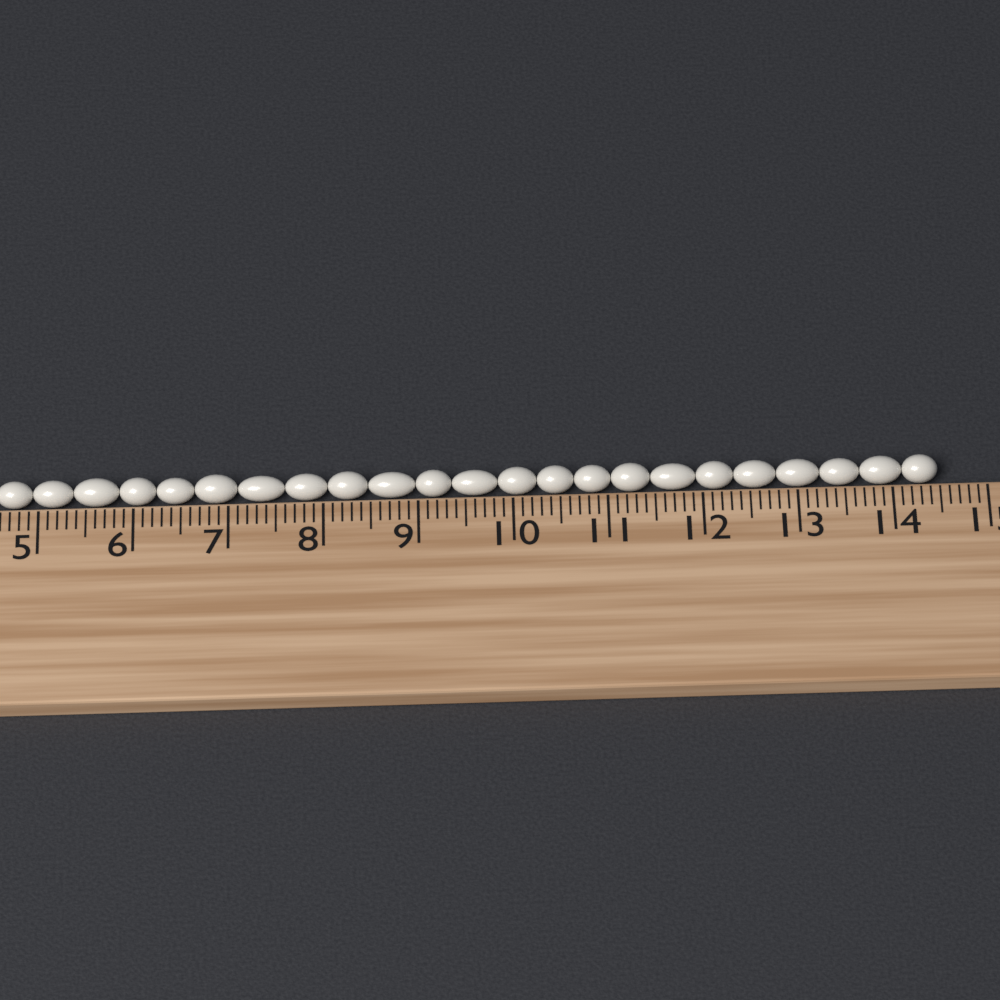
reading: 14.5 cm
